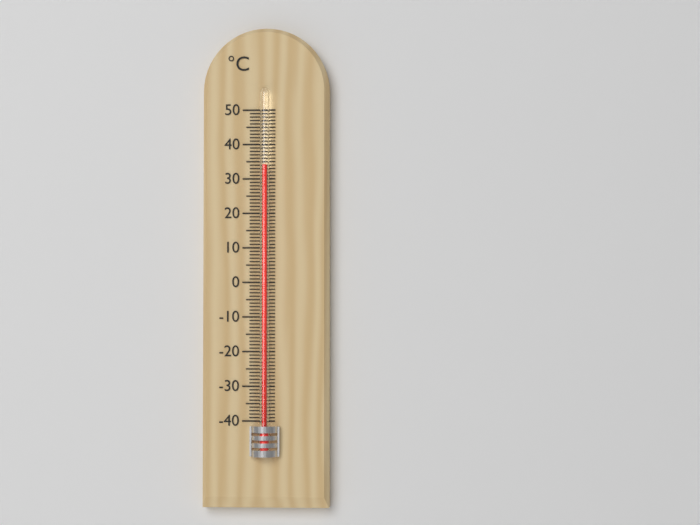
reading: 34 °C
